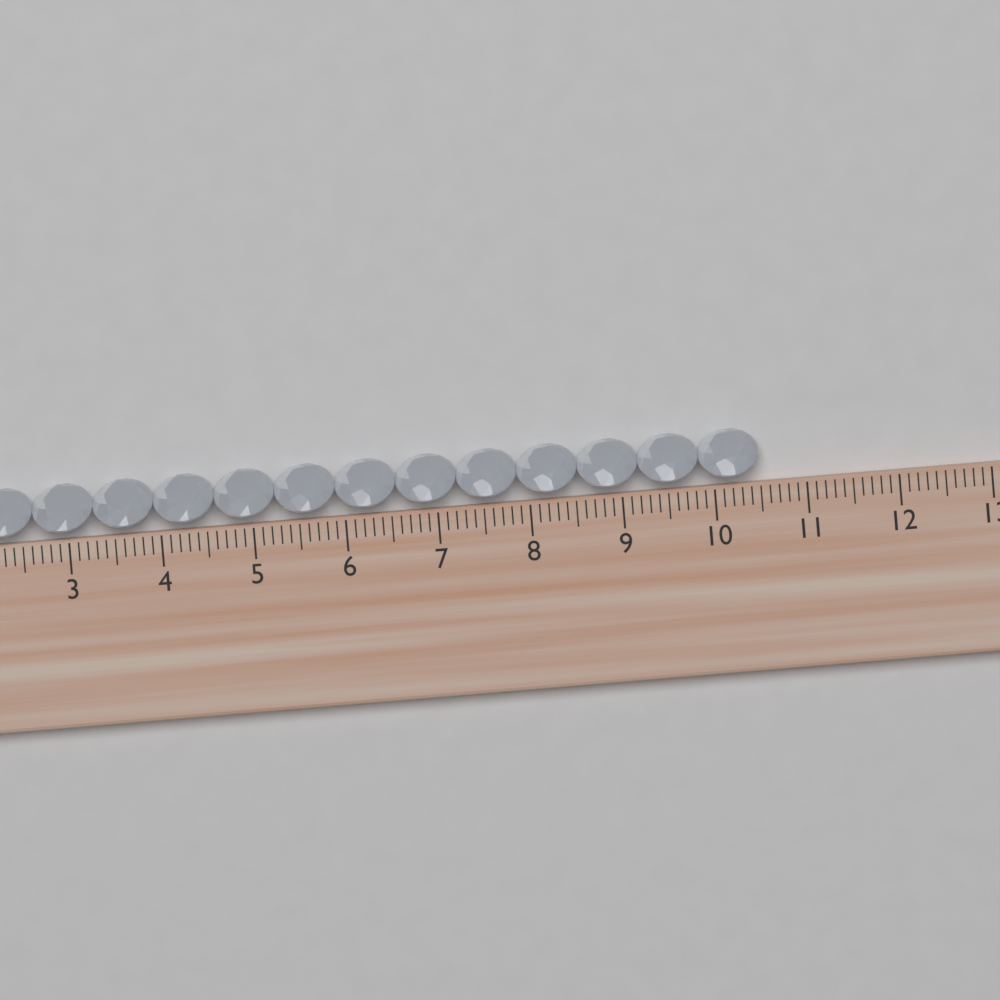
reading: 10.5 cm
